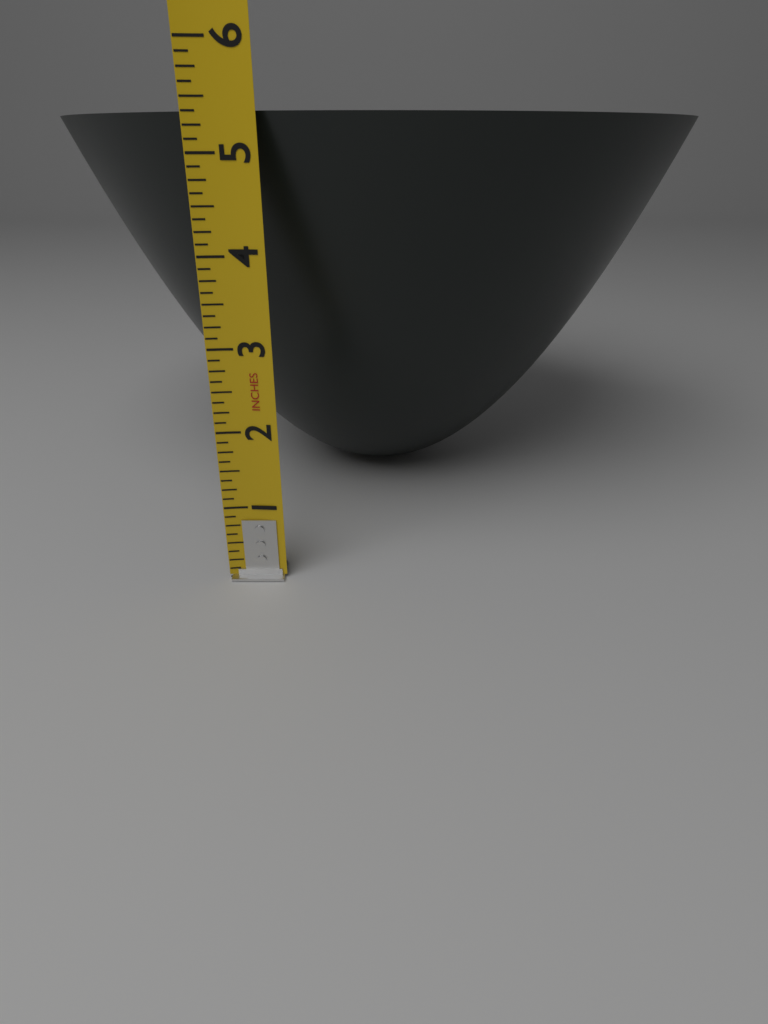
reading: 5.375 in
